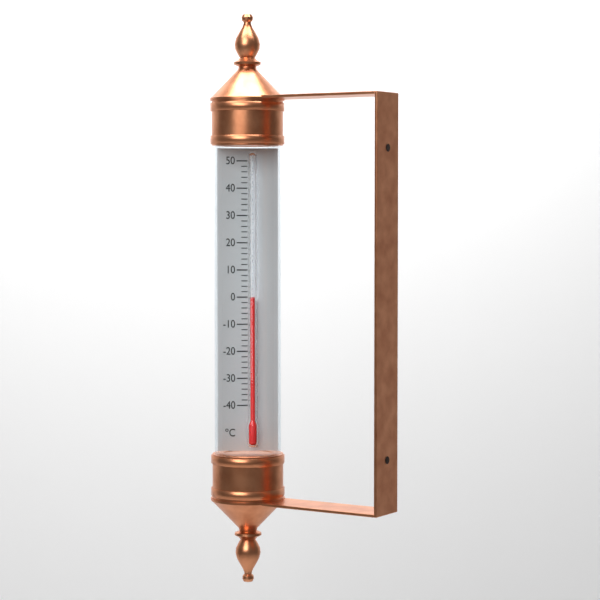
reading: 0 °C
